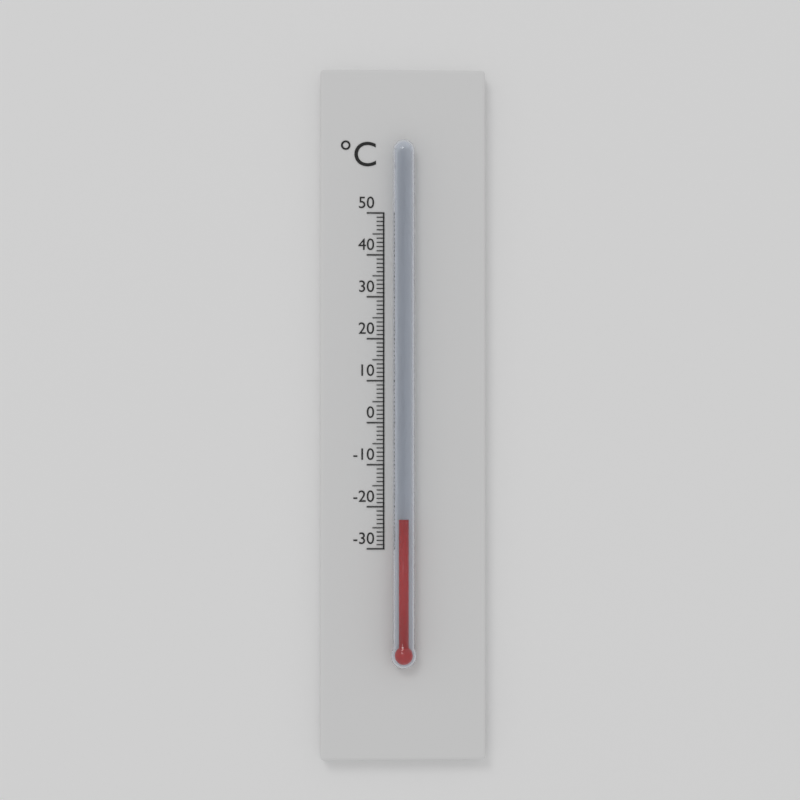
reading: -23 °C
